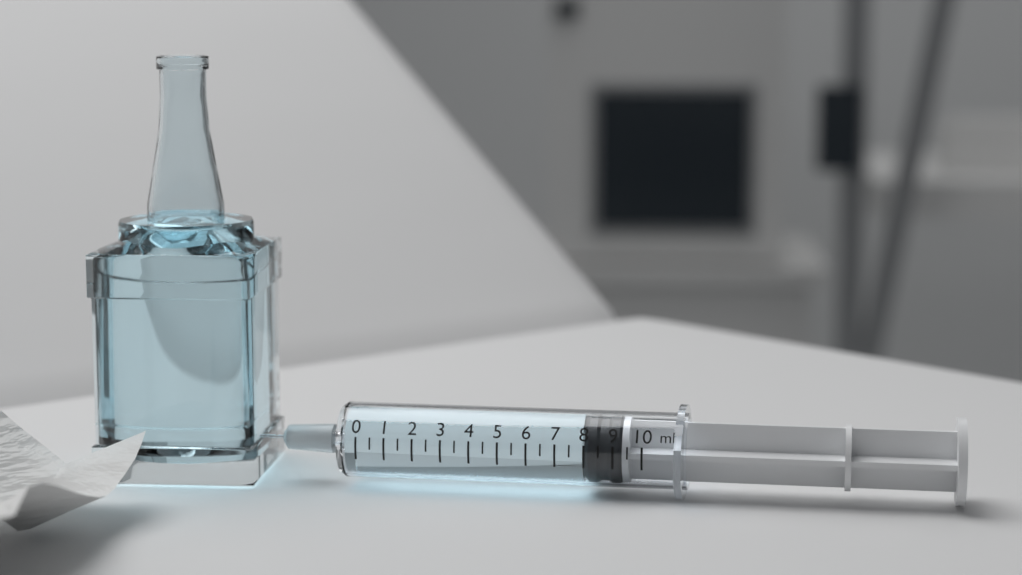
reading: 8.0 ml
